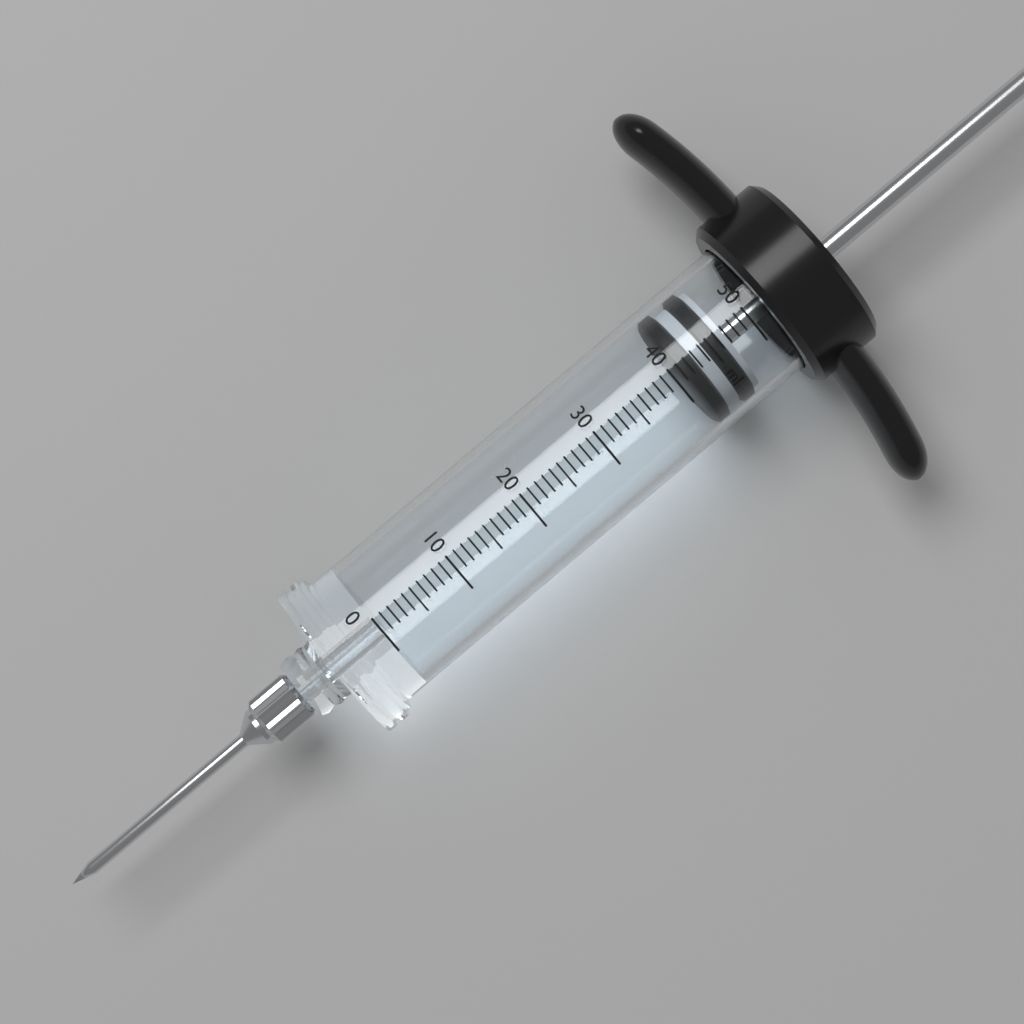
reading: 41 ml
